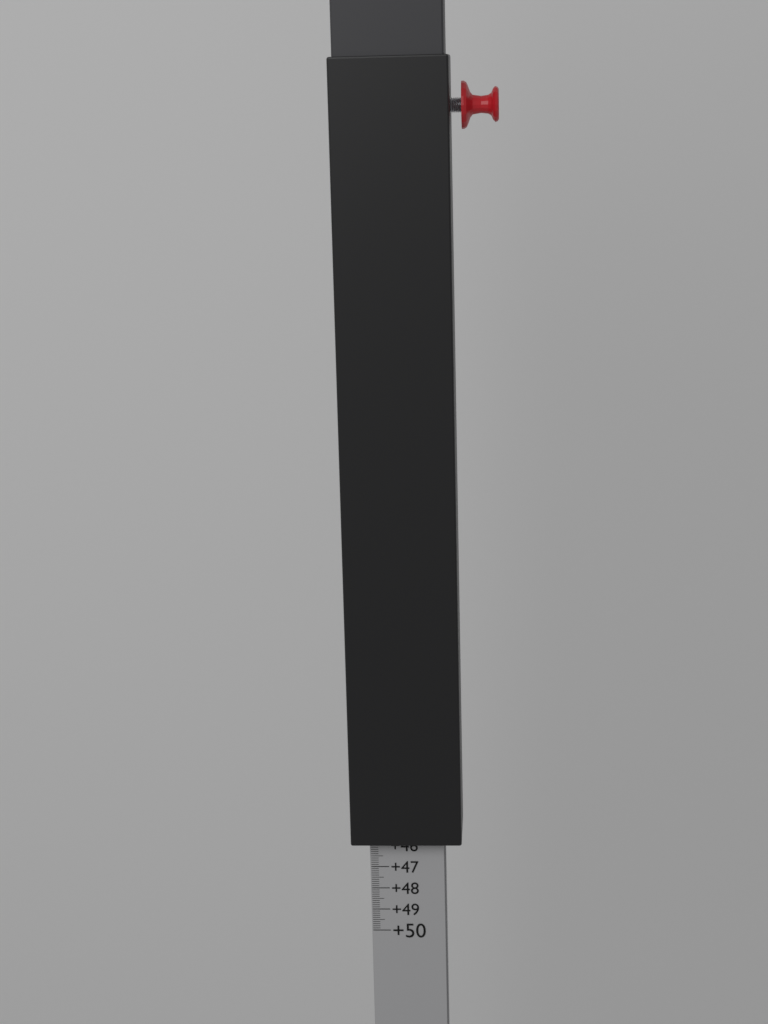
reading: 45.8 (no unit)
